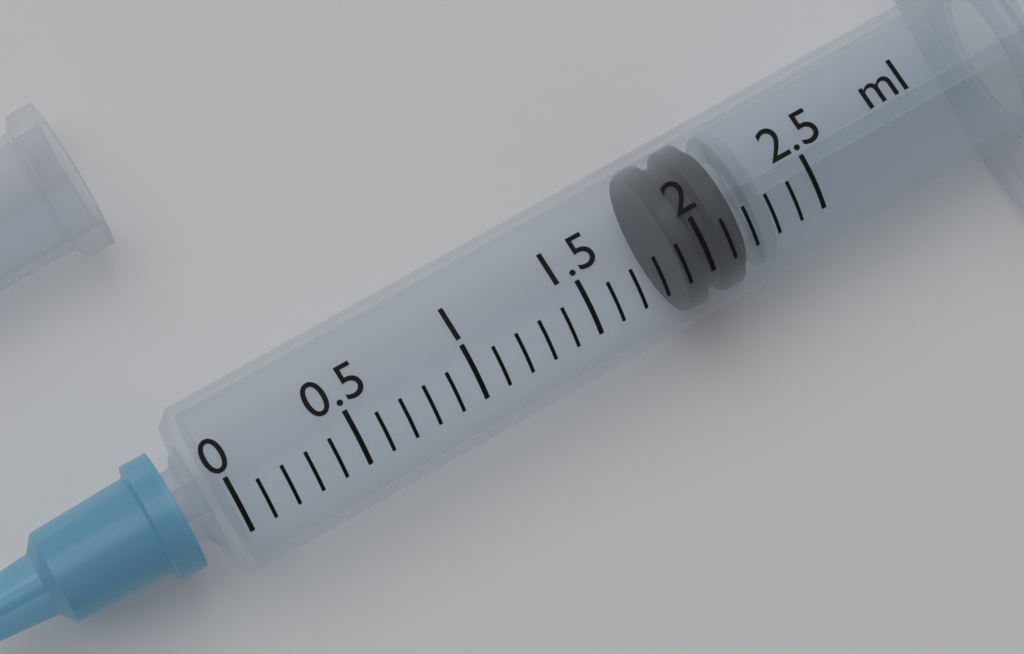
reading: 1.9 ml
